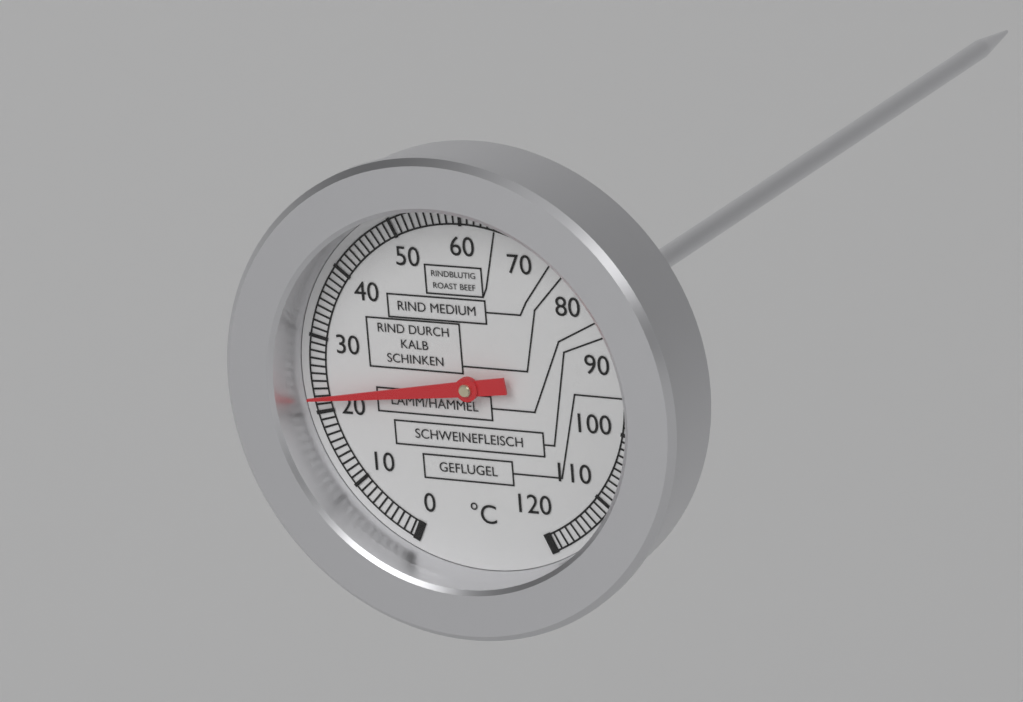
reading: 22 °C
